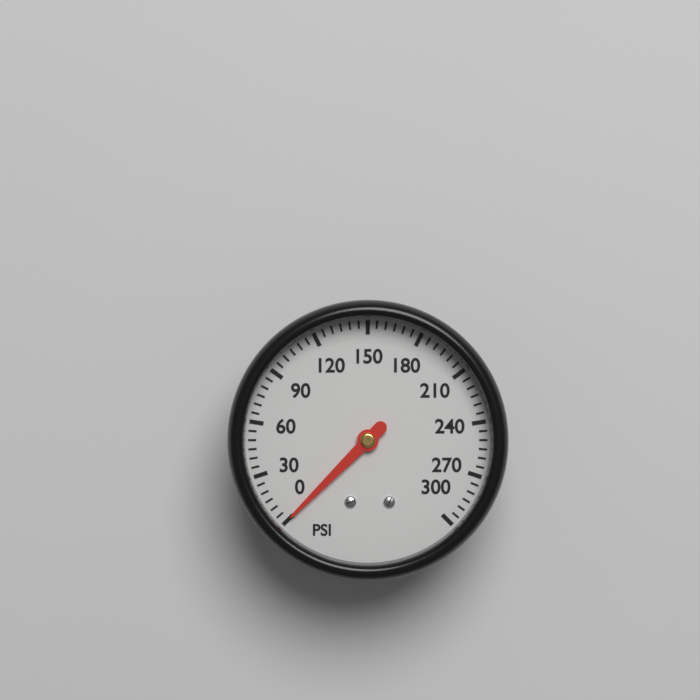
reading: 0 psi
